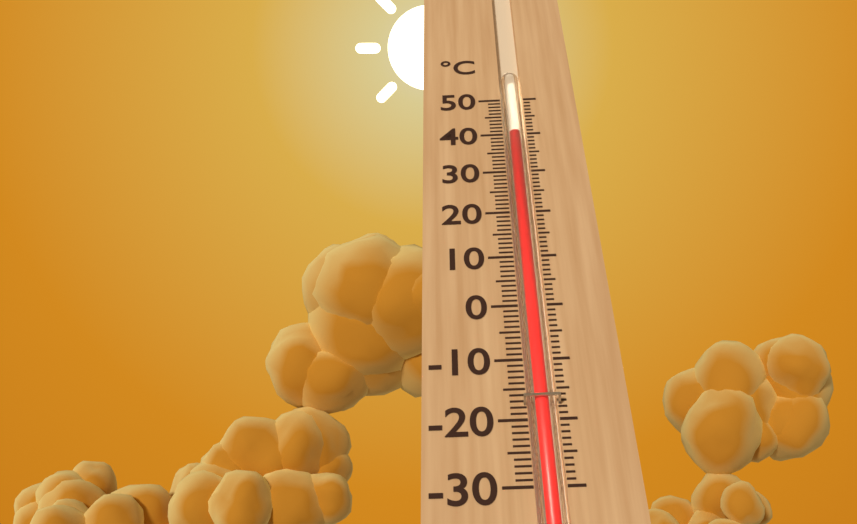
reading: 40 °C
